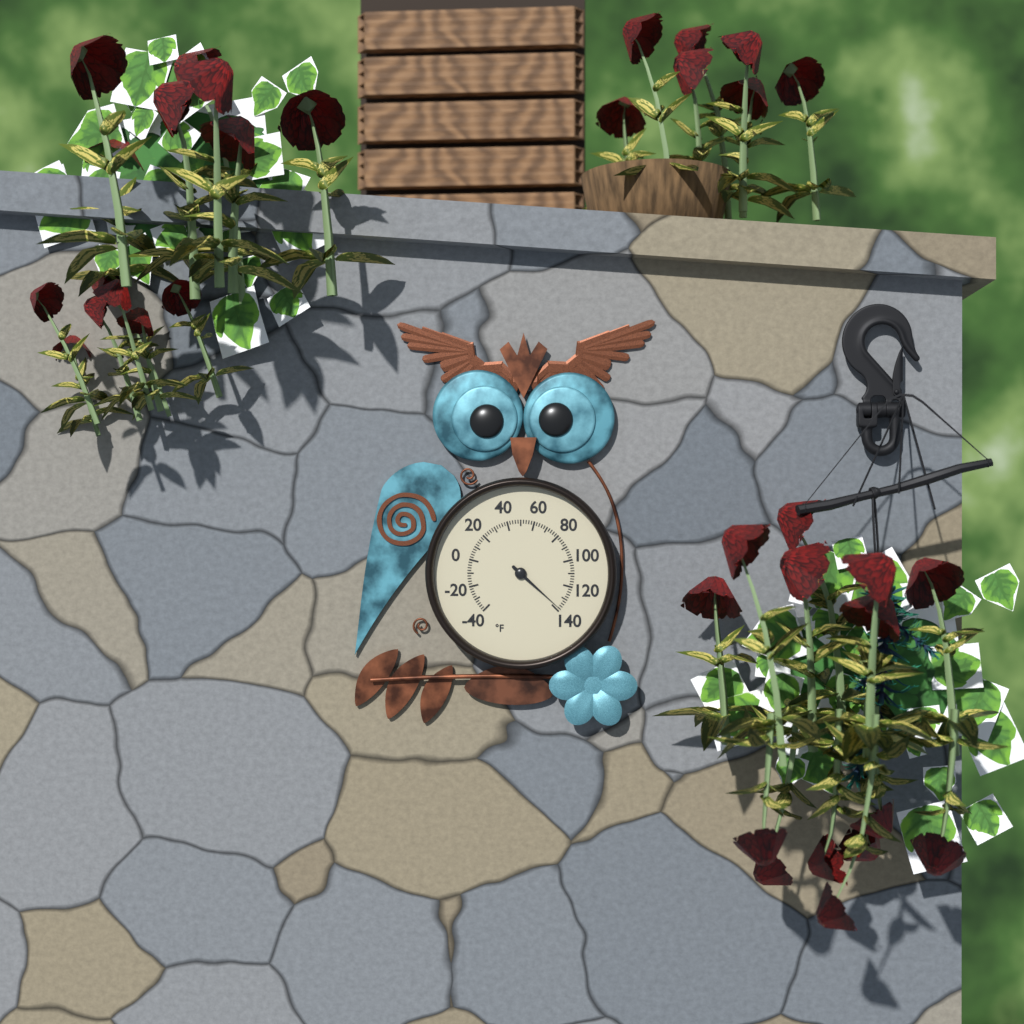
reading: 138 °F
